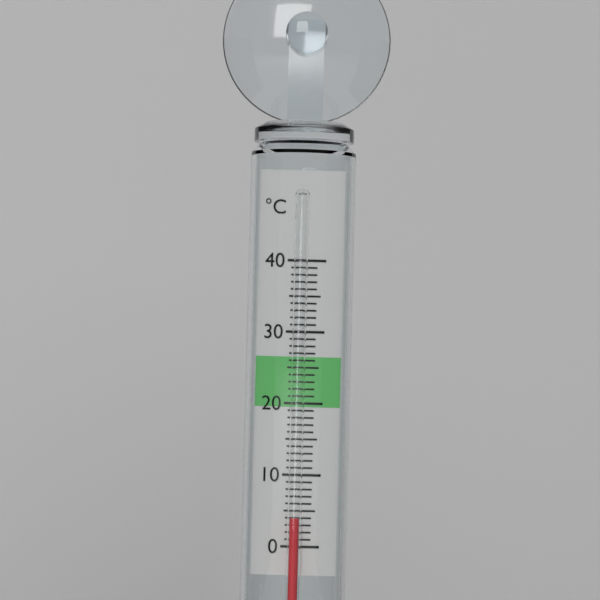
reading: 4 °C
